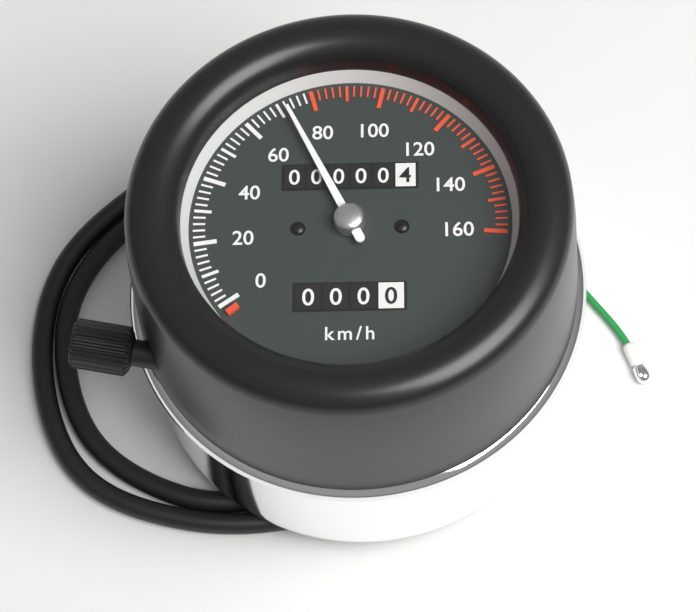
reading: 72 km/h
